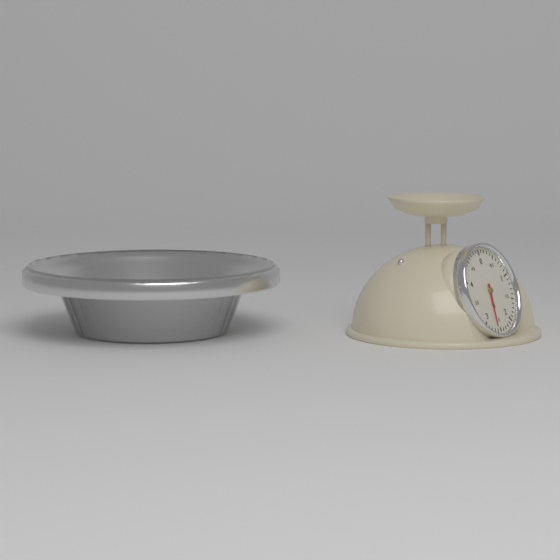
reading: 2.6 kg
